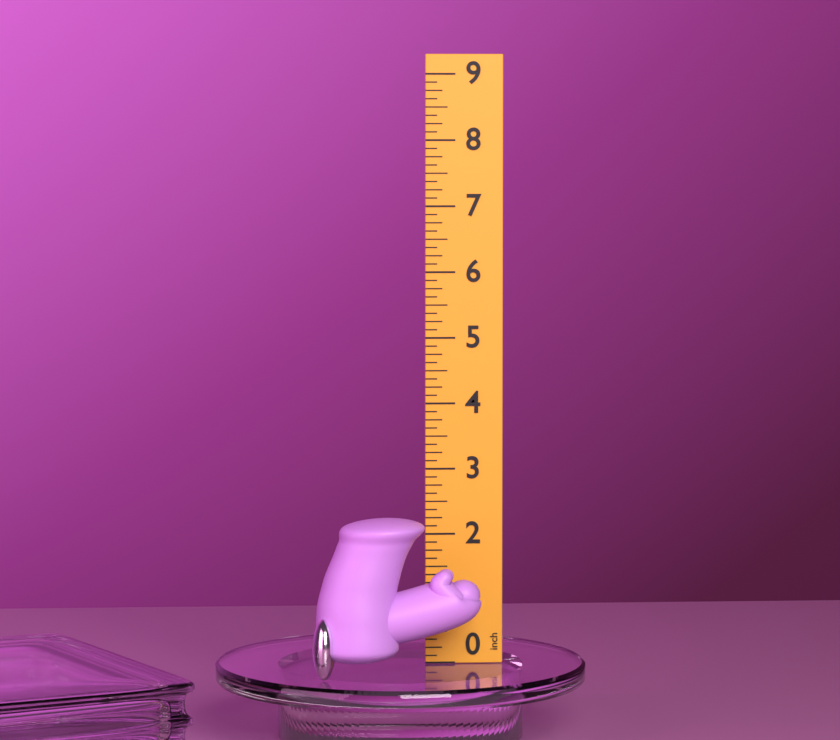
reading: 2.375 inch
